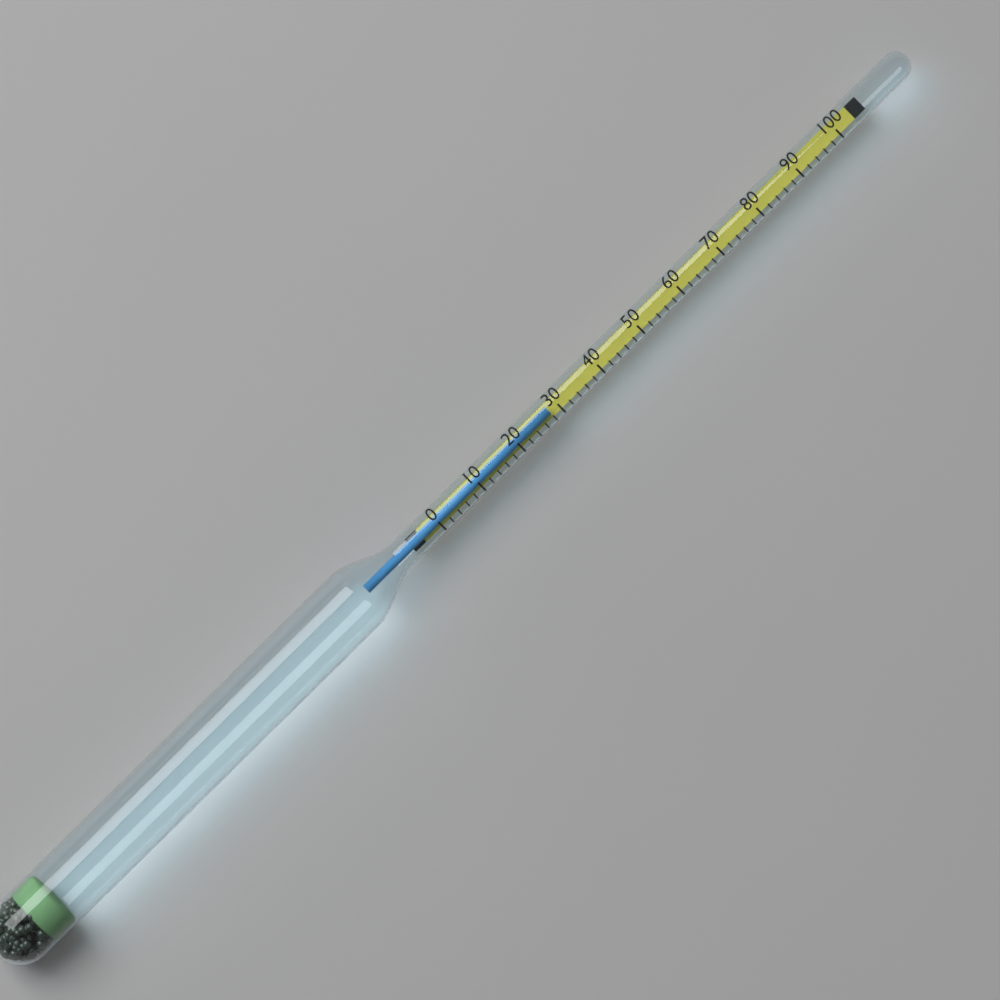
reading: 28 (no unit)
